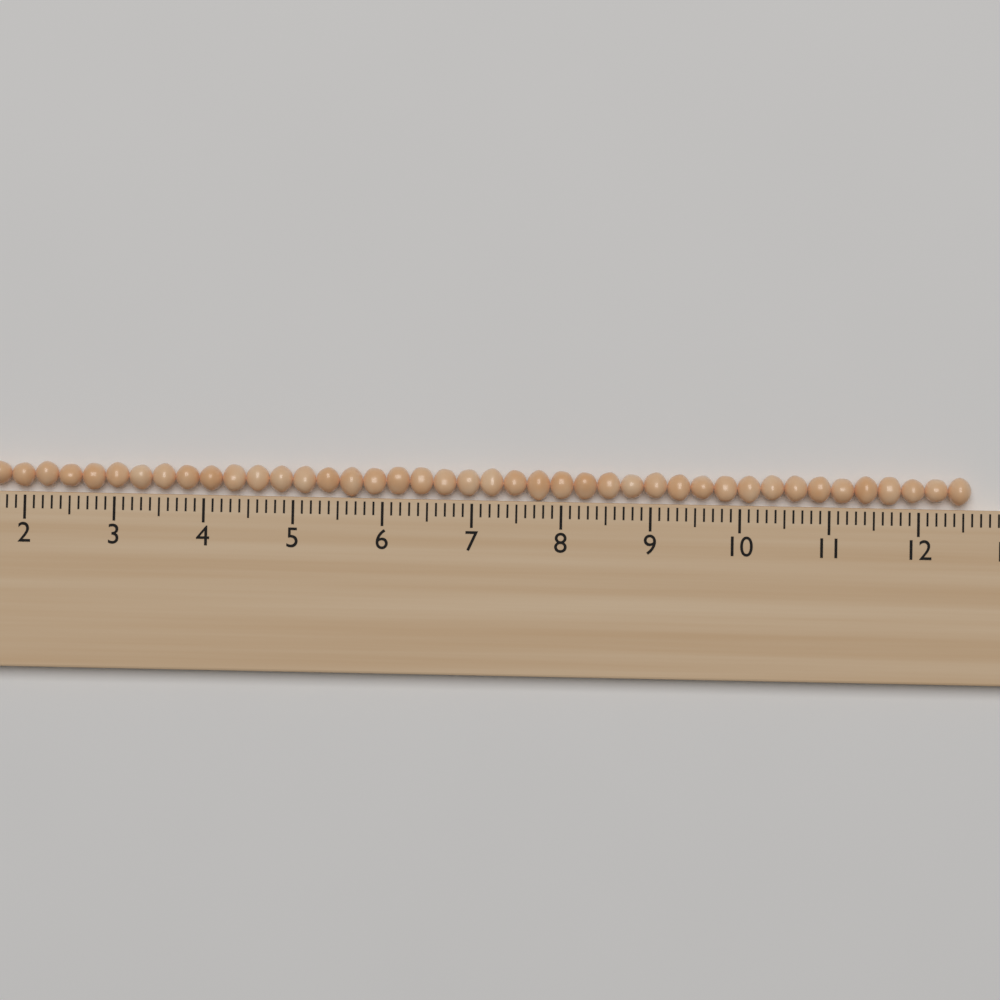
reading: 12.6 (no unit)
